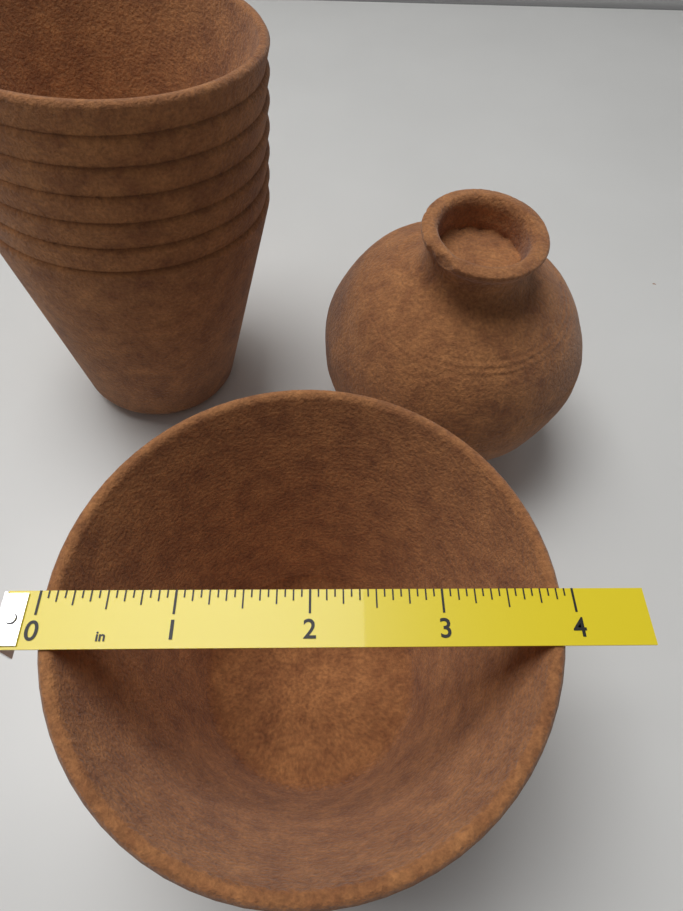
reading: 3.9375 in
